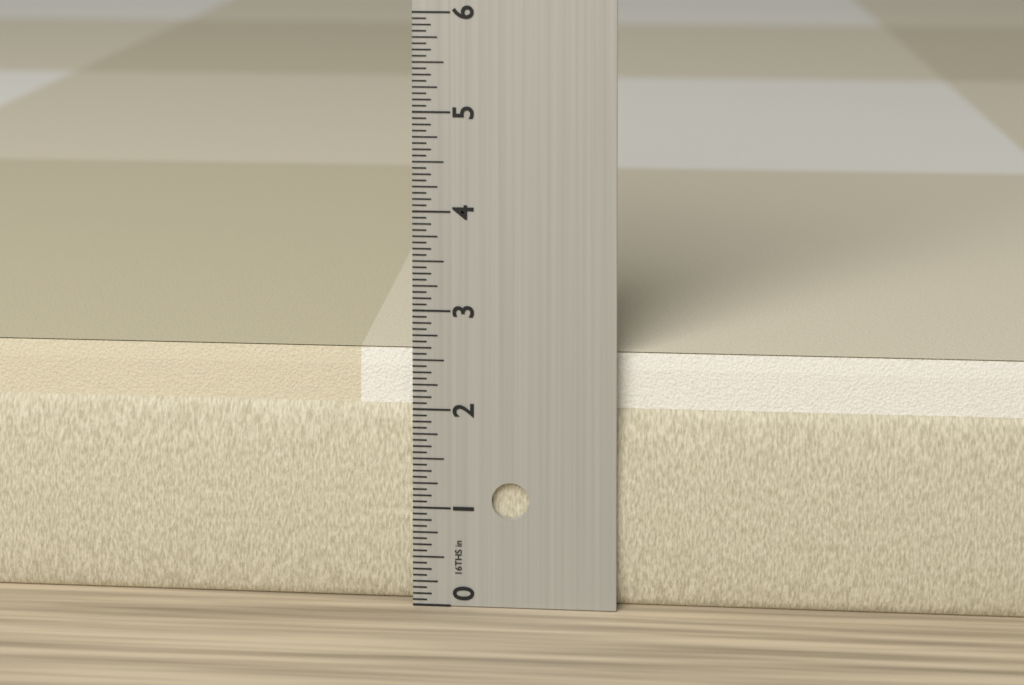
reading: 2.5625 in
